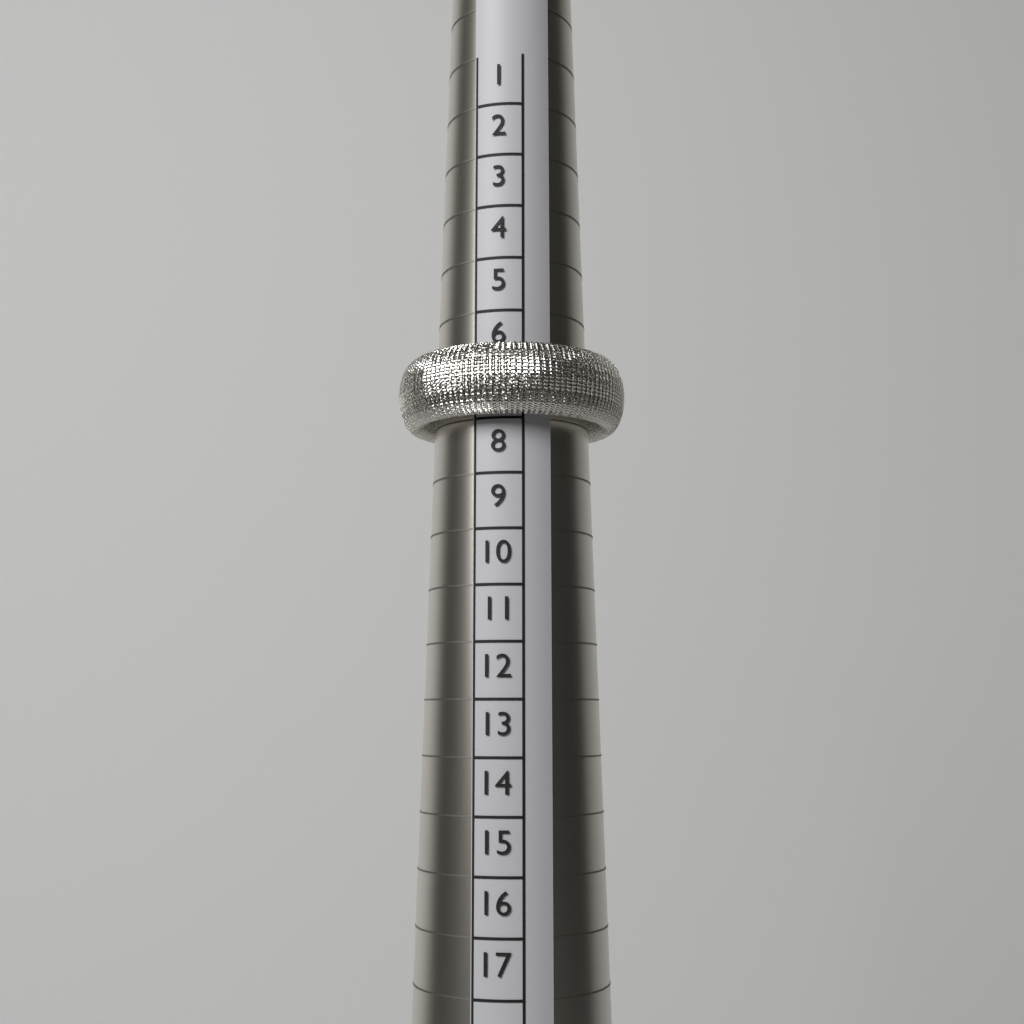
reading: 7 (no unit)
